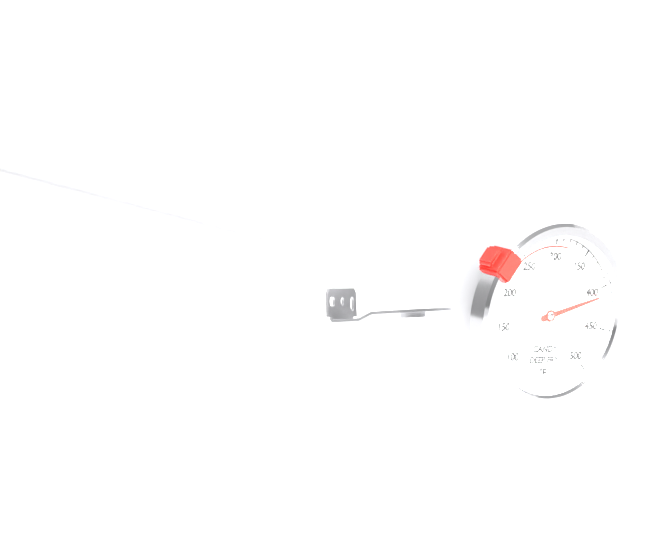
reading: 410 °F
